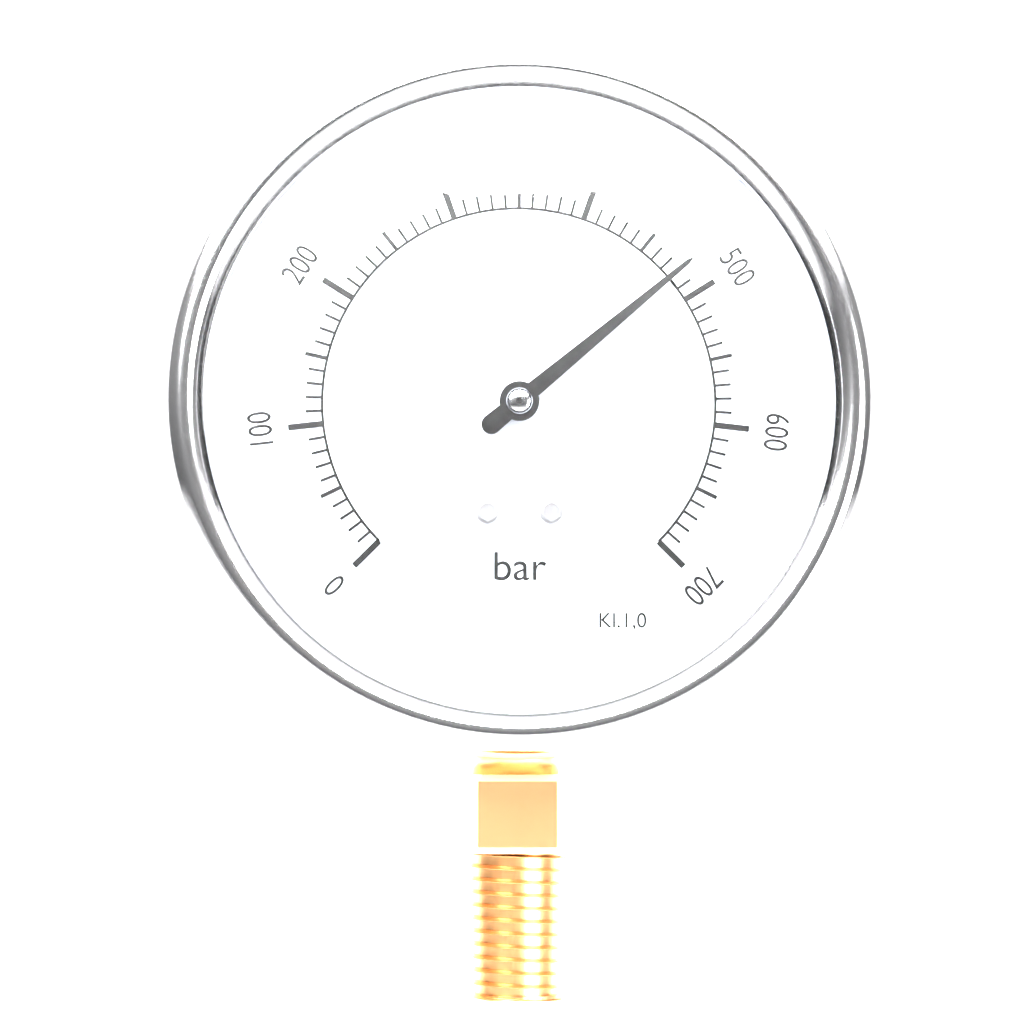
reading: 480 bar
